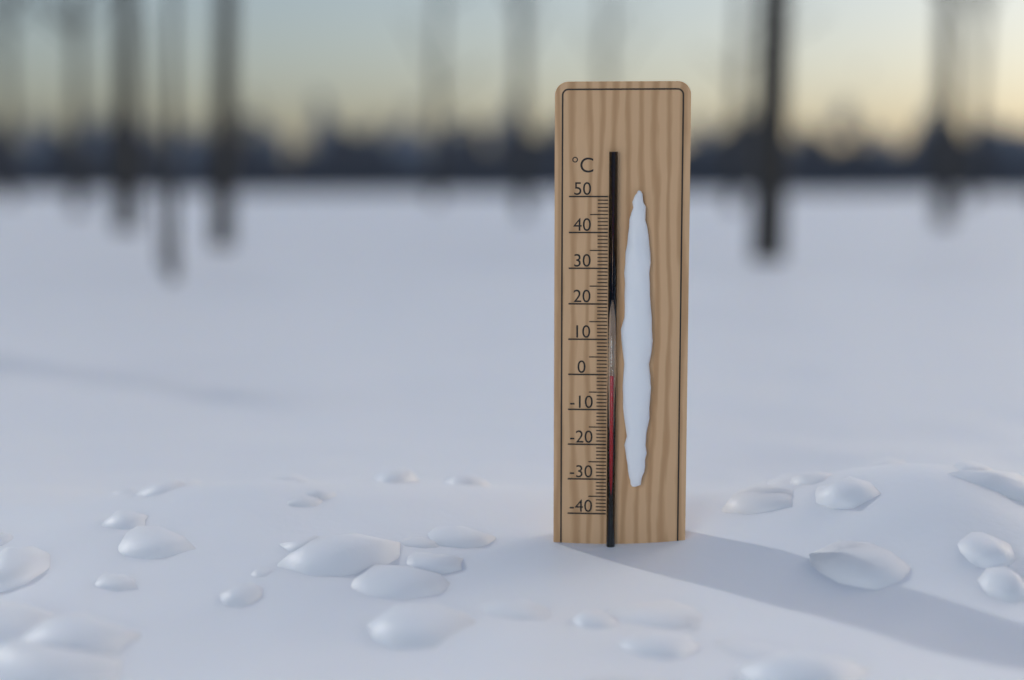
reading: 0 °C
